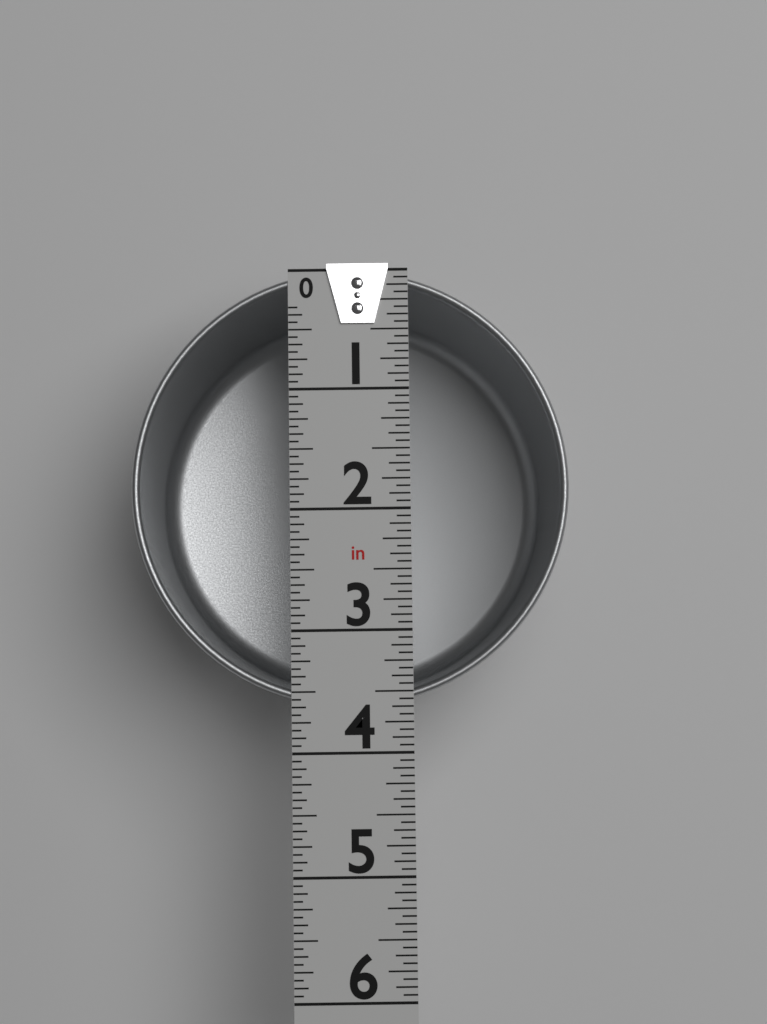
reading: 3.6250 in
